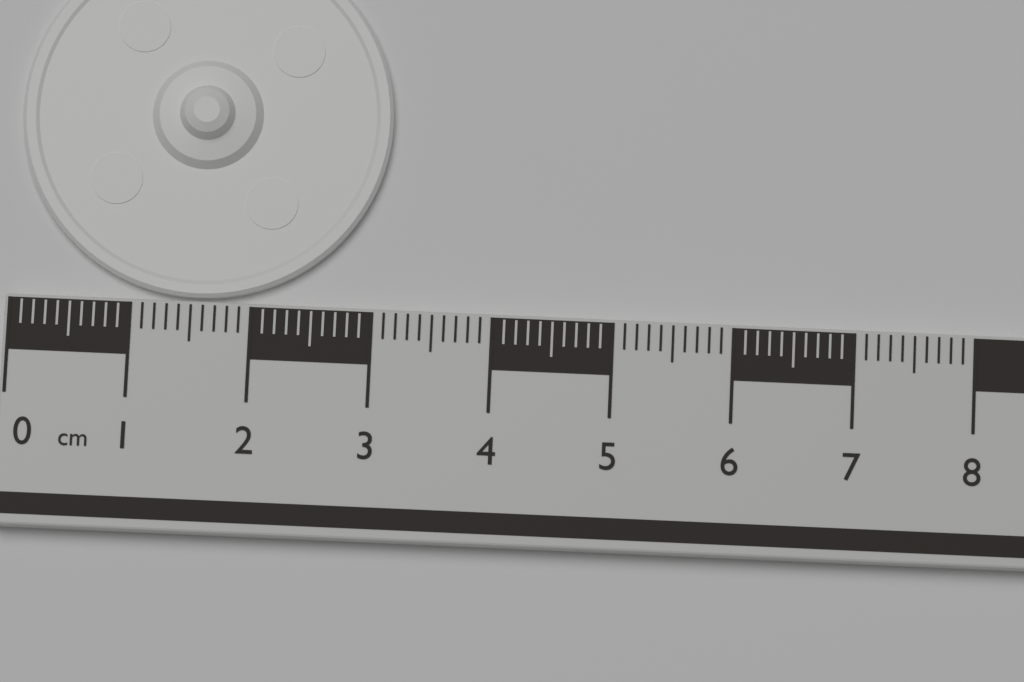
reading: 3.1 cm
